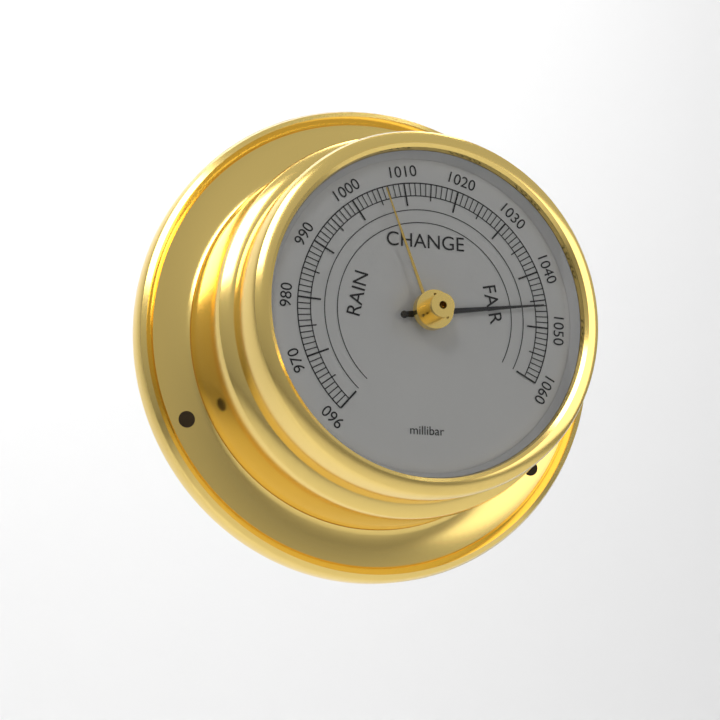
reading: 1046 millibar
